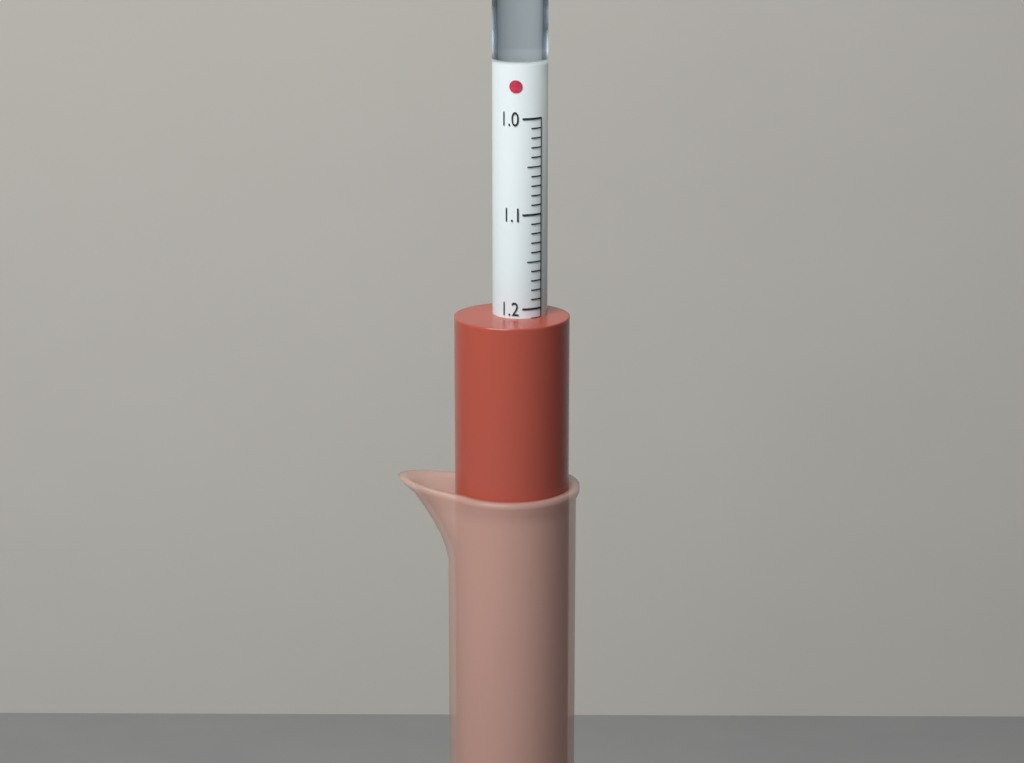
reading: 1.21 (no unit)
